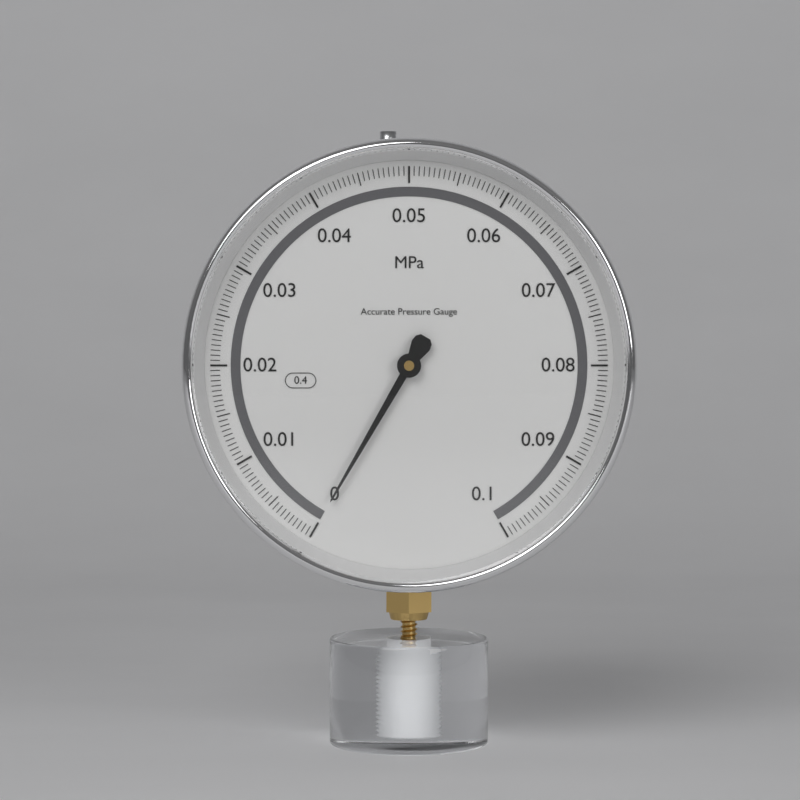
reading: 0.0000 MPa
